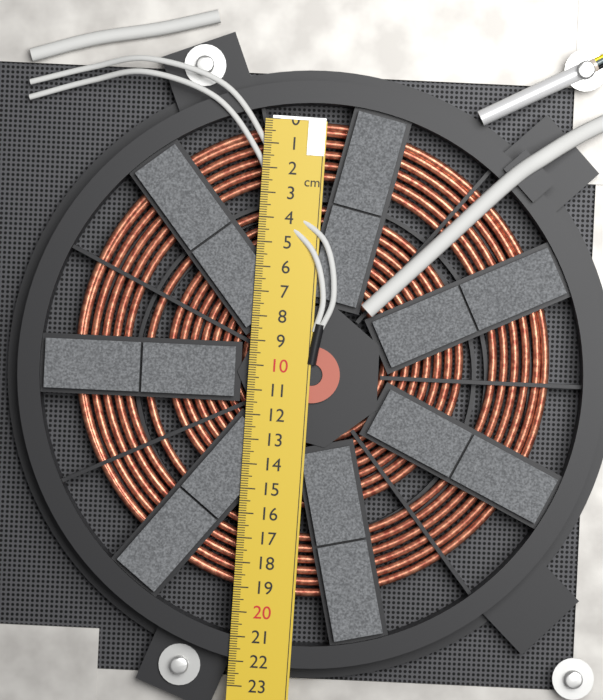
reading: 19.3 cm
